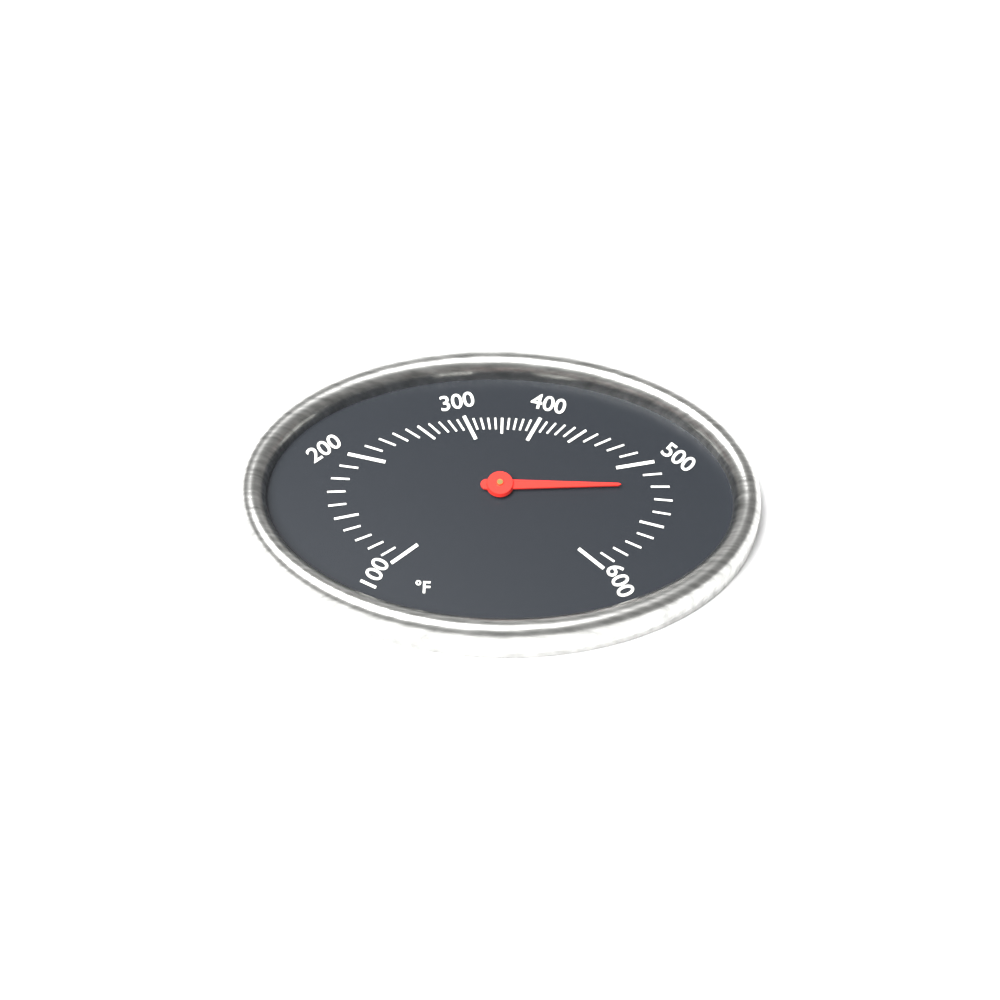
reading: 520 °F
